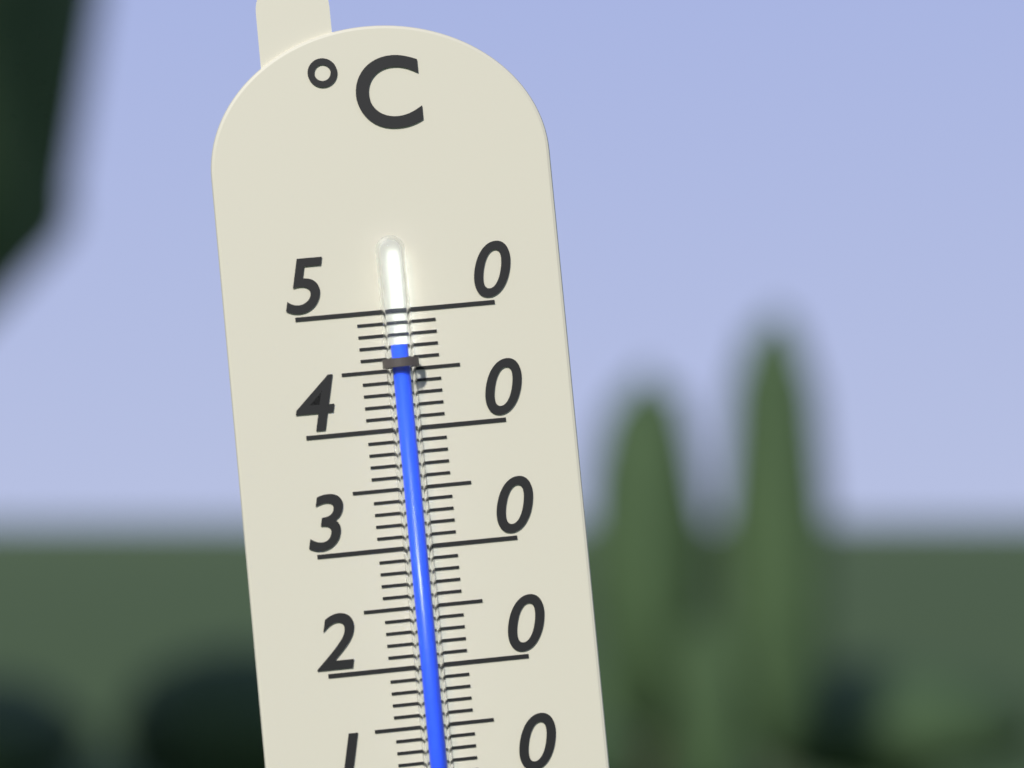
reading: 47 °C
